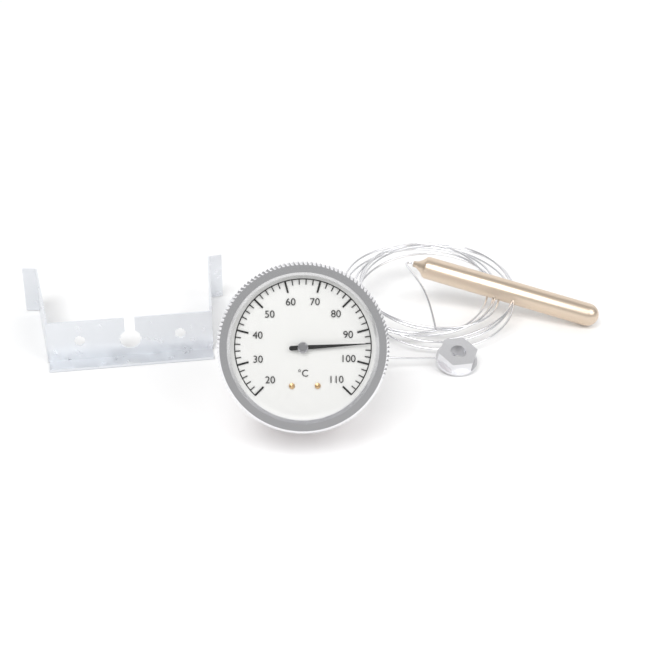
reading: 94 °C
